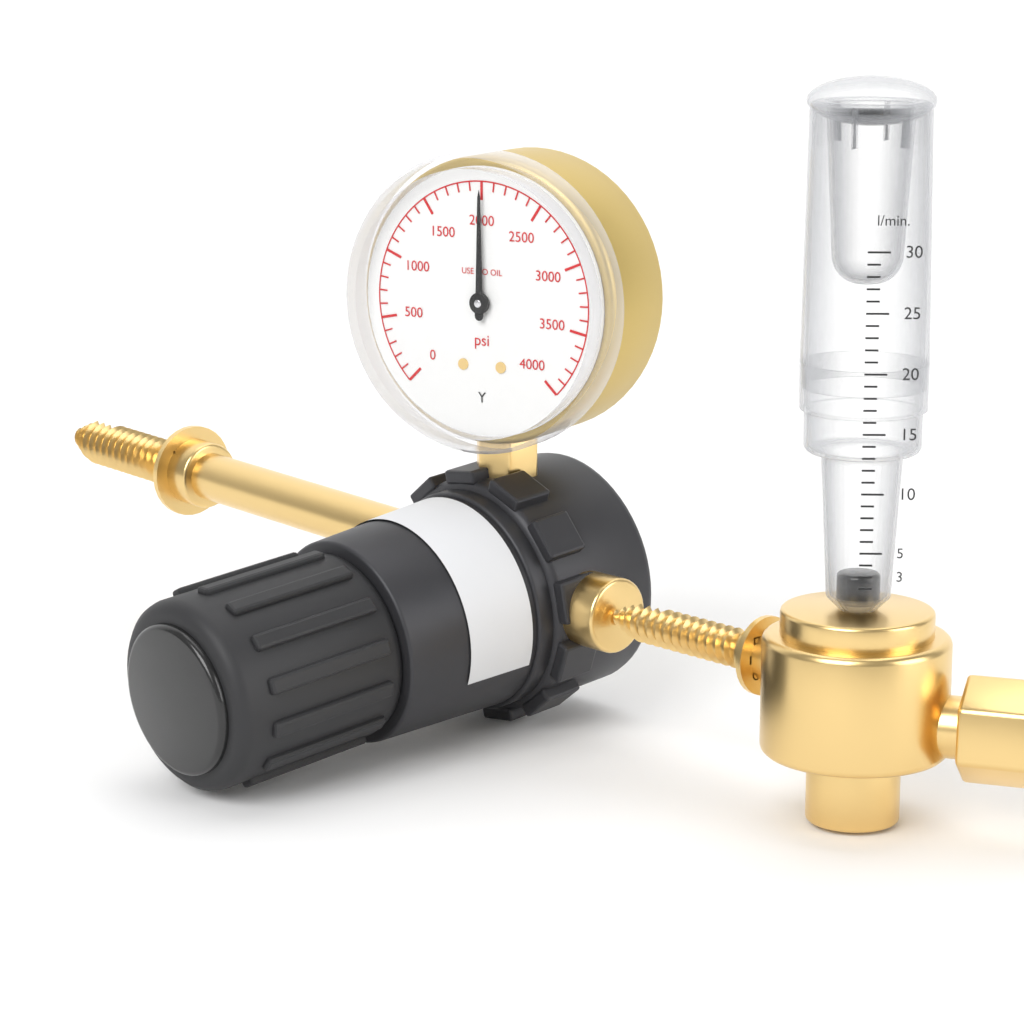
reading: 2000 psi
